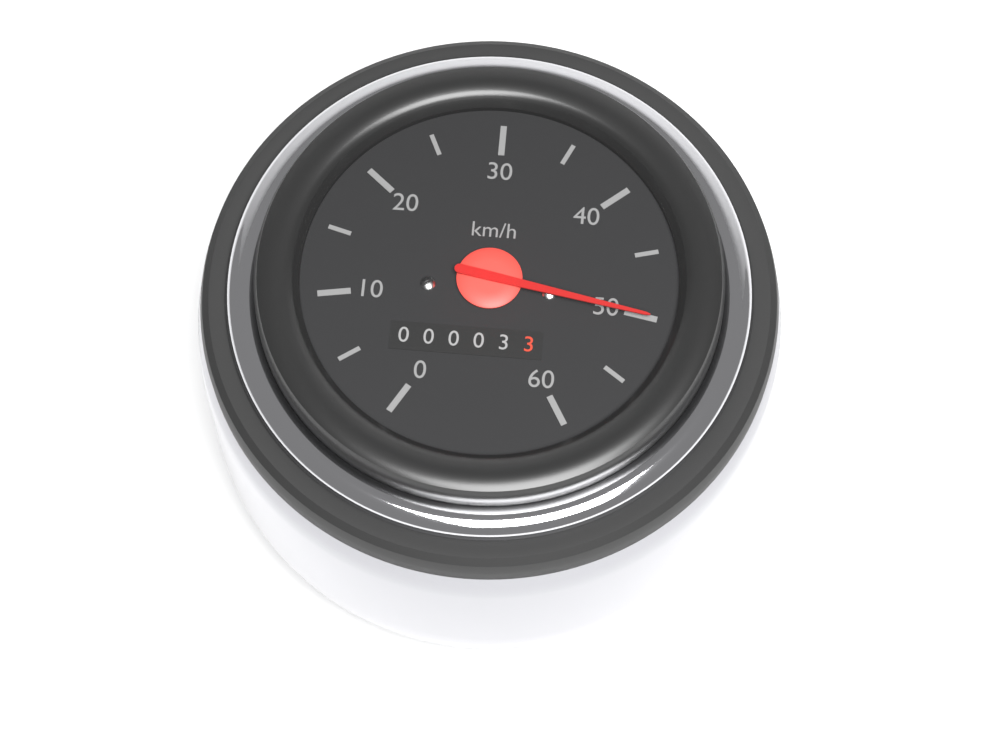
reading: 50 km/h
